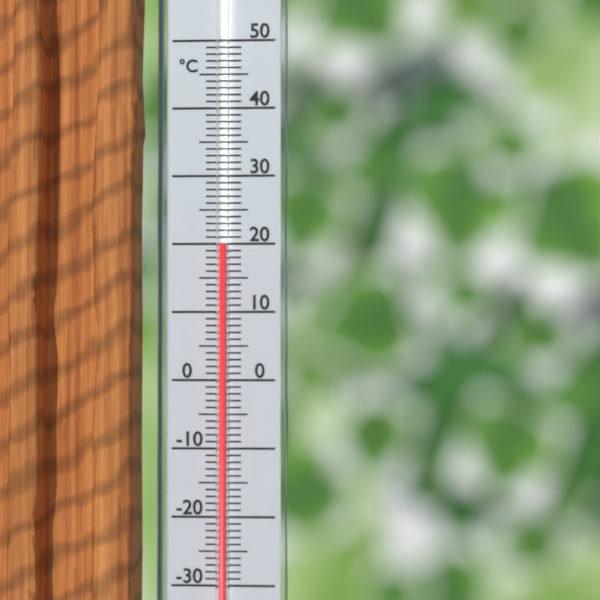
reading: 20 °C
